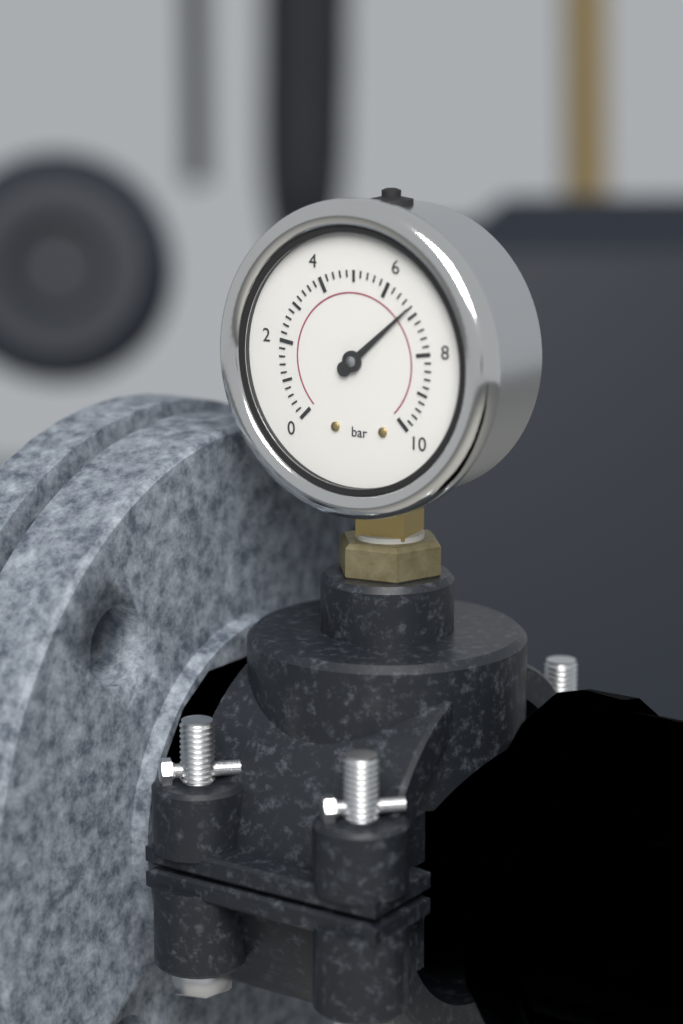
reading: 6.8 bar
